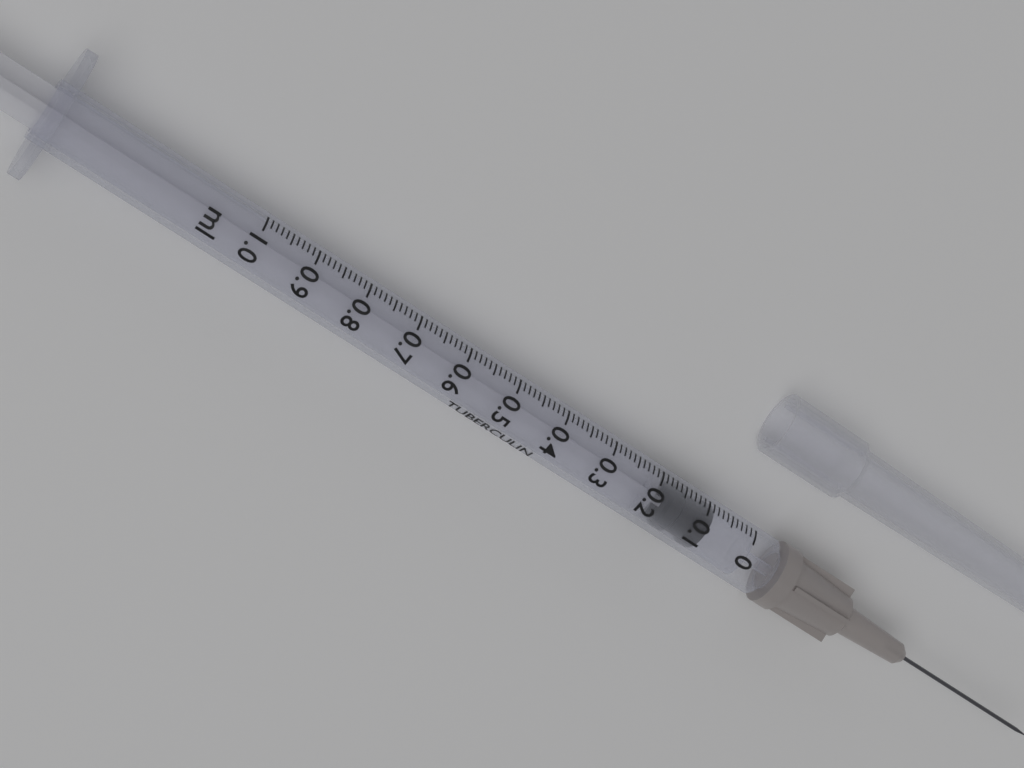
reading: 0.08 ml
